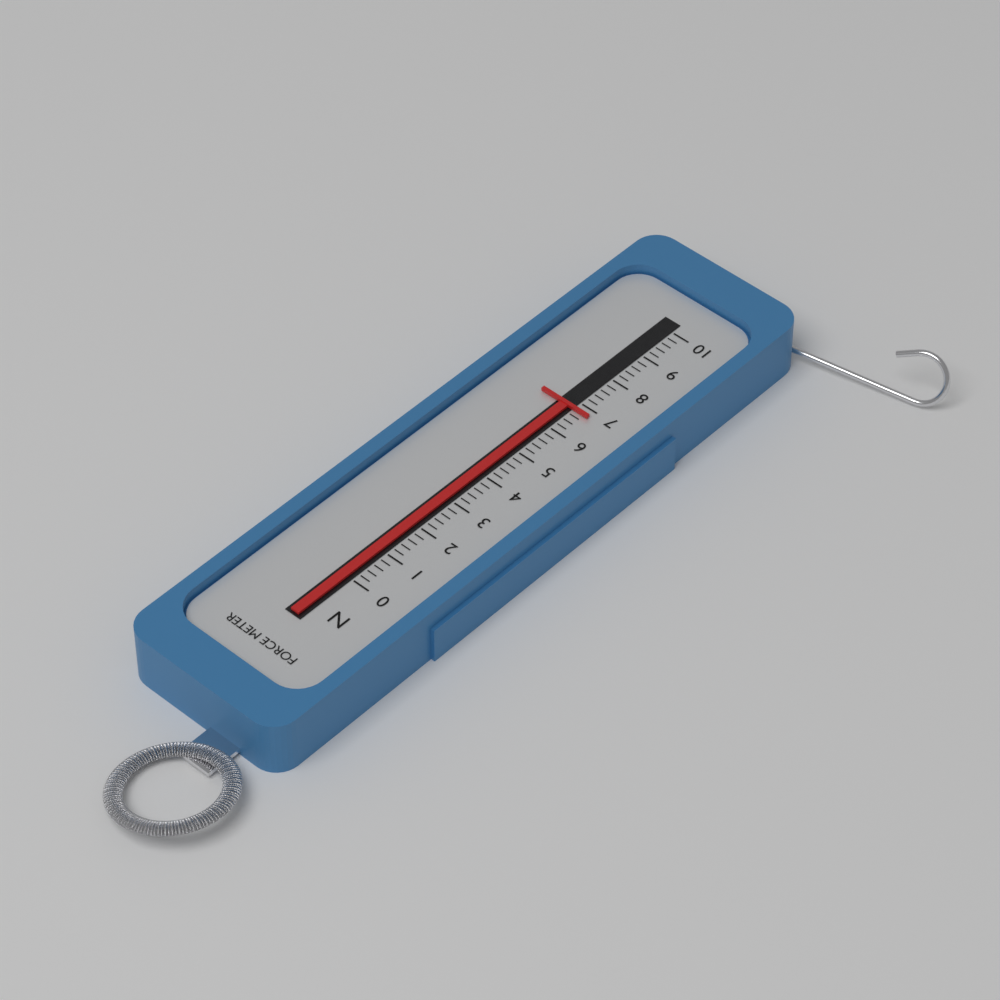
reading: 6.8 N
